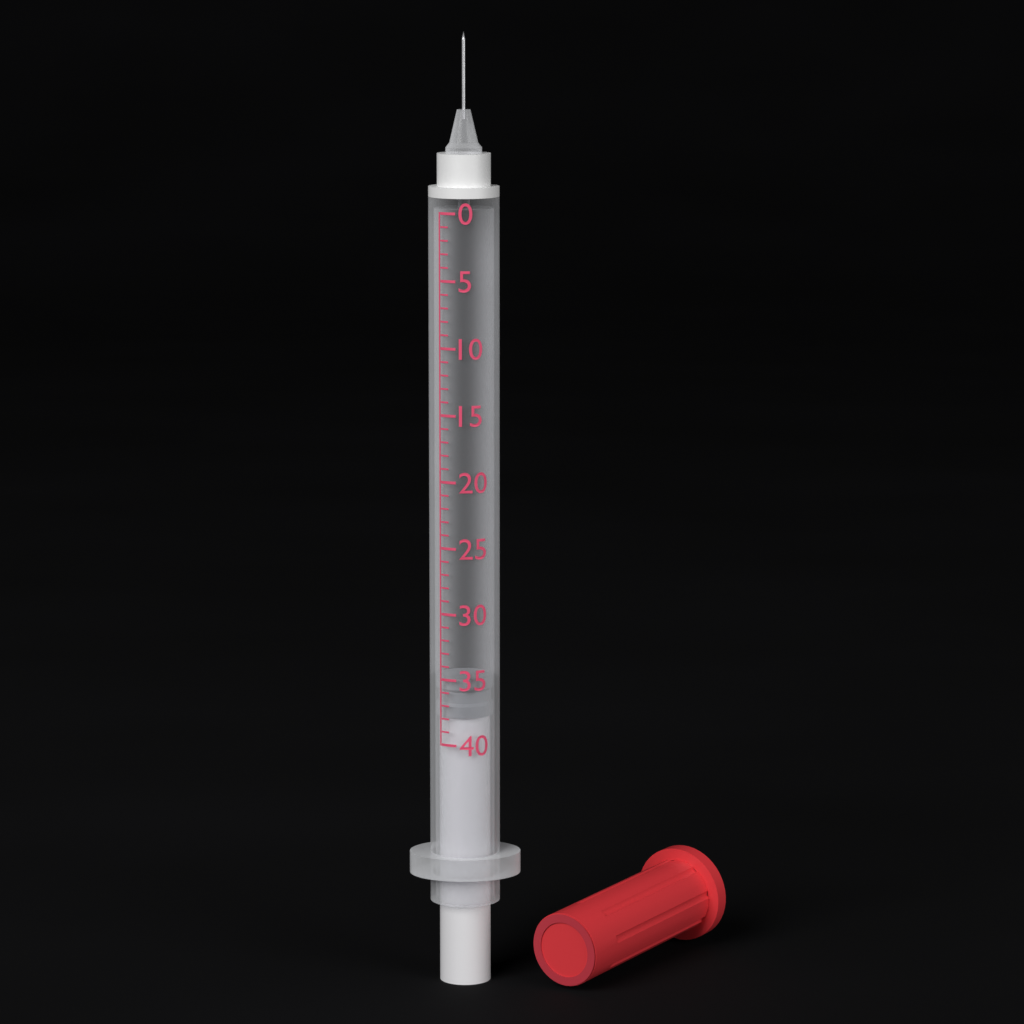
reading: 35 (no unit)
